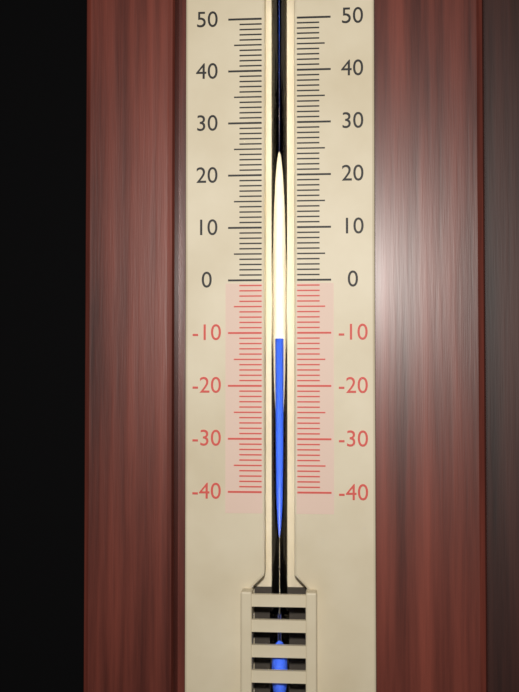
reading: -11 (no unit)
